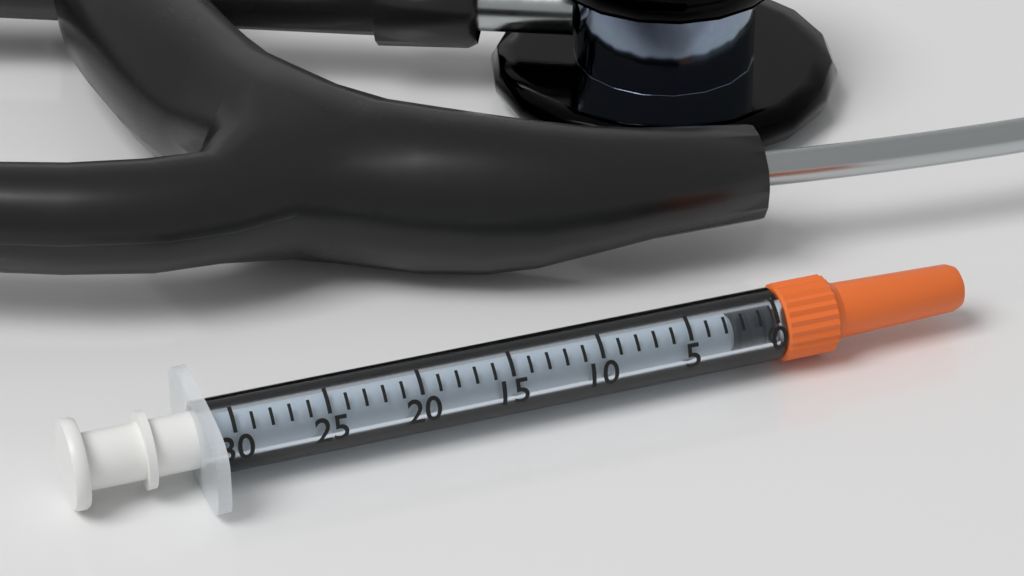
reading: 0 (no unit)
